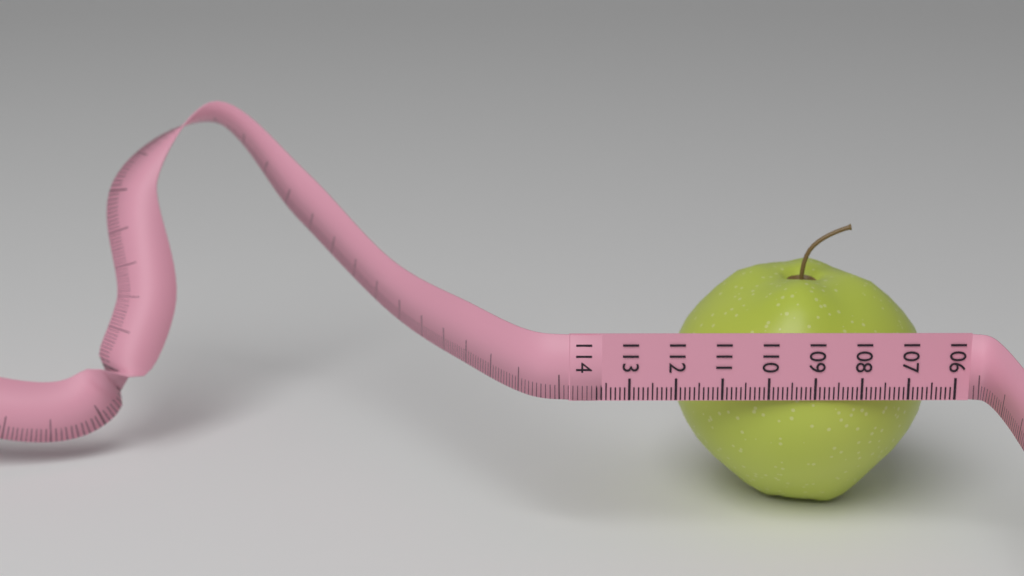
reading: 111.8 (no unit)
